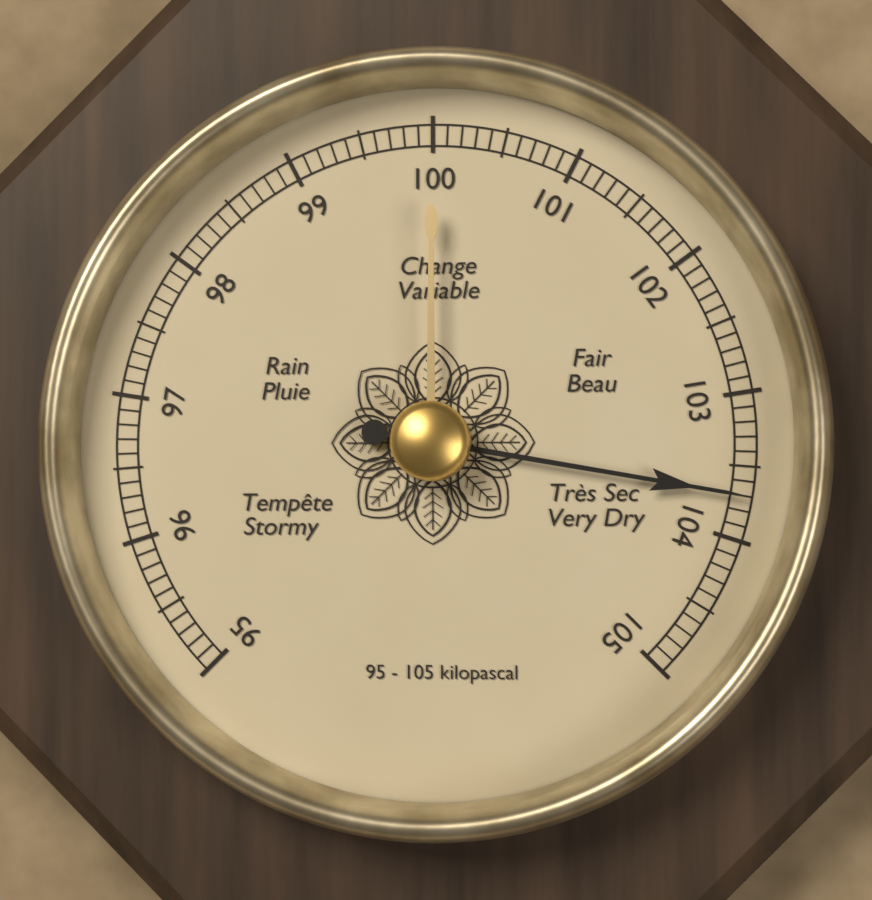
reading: 103.7 kPa
